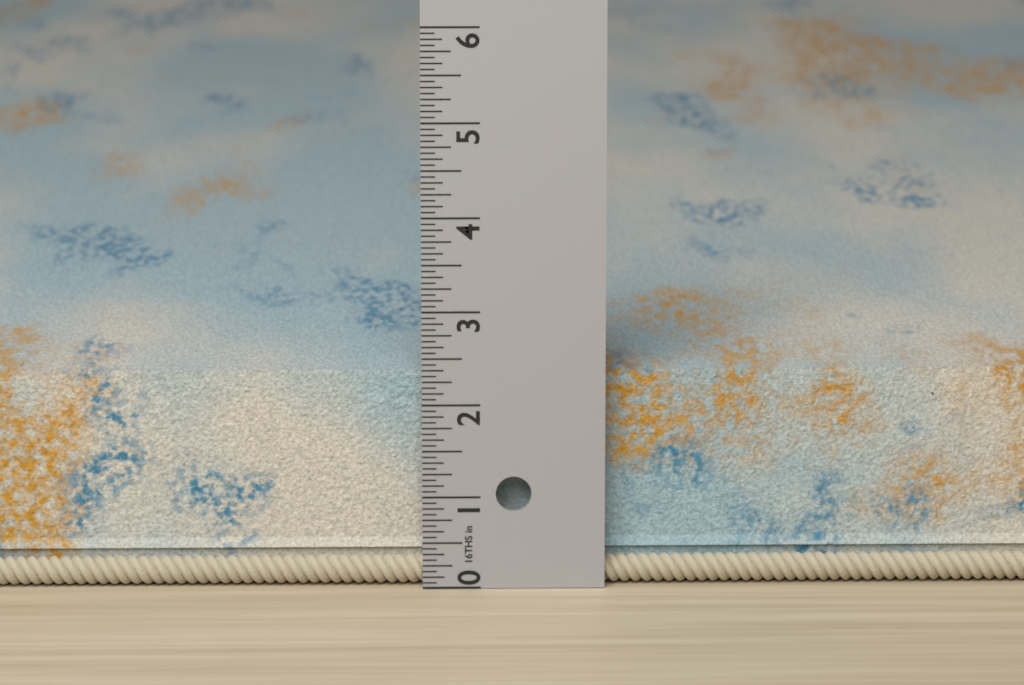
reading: 2.3750 in
